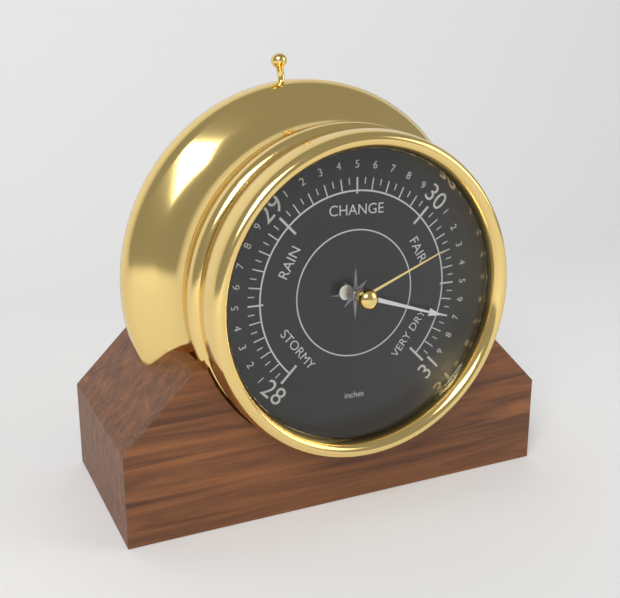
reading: 30.70 inches
